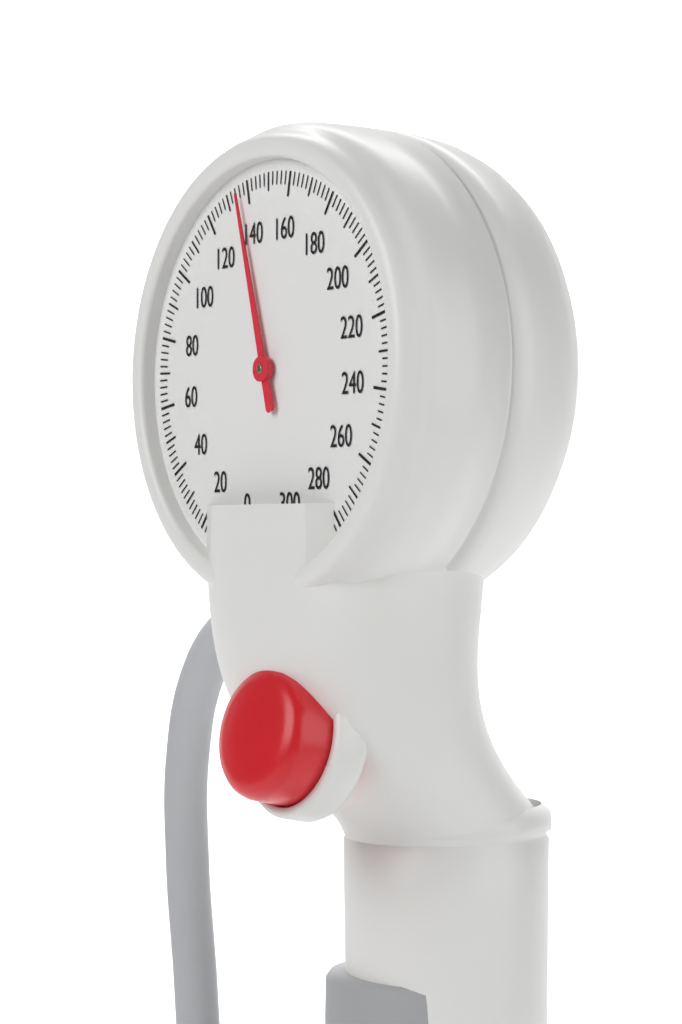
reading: 136 mmHg
